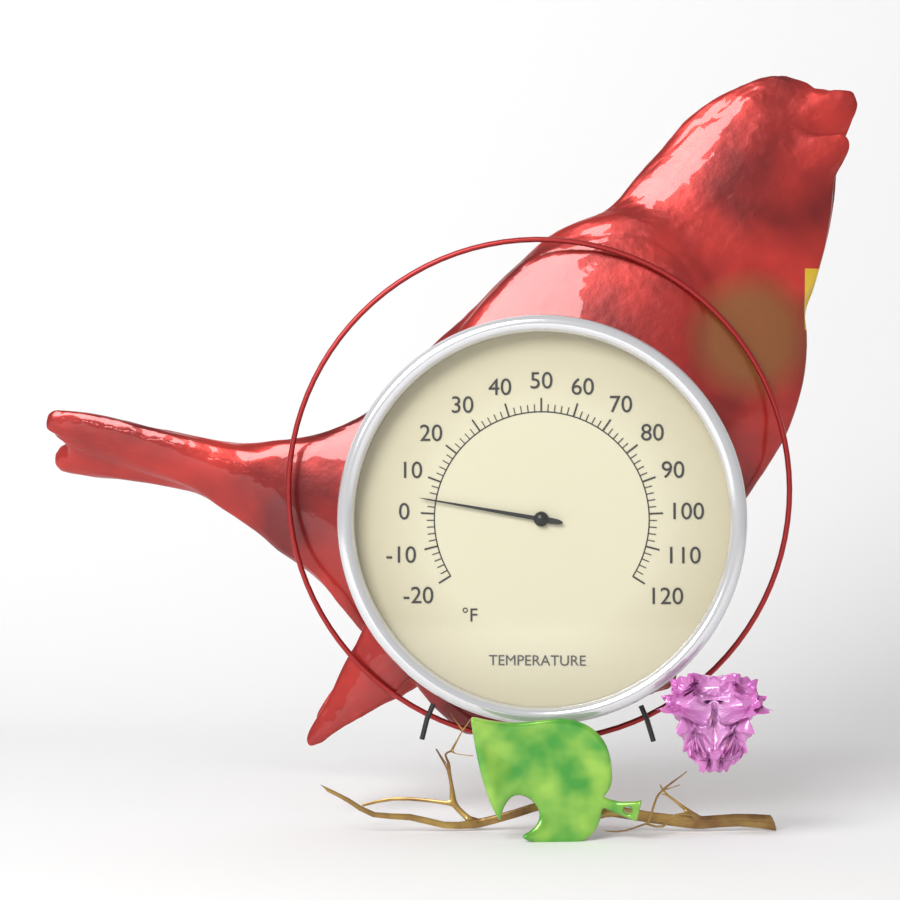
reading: 4 °F
